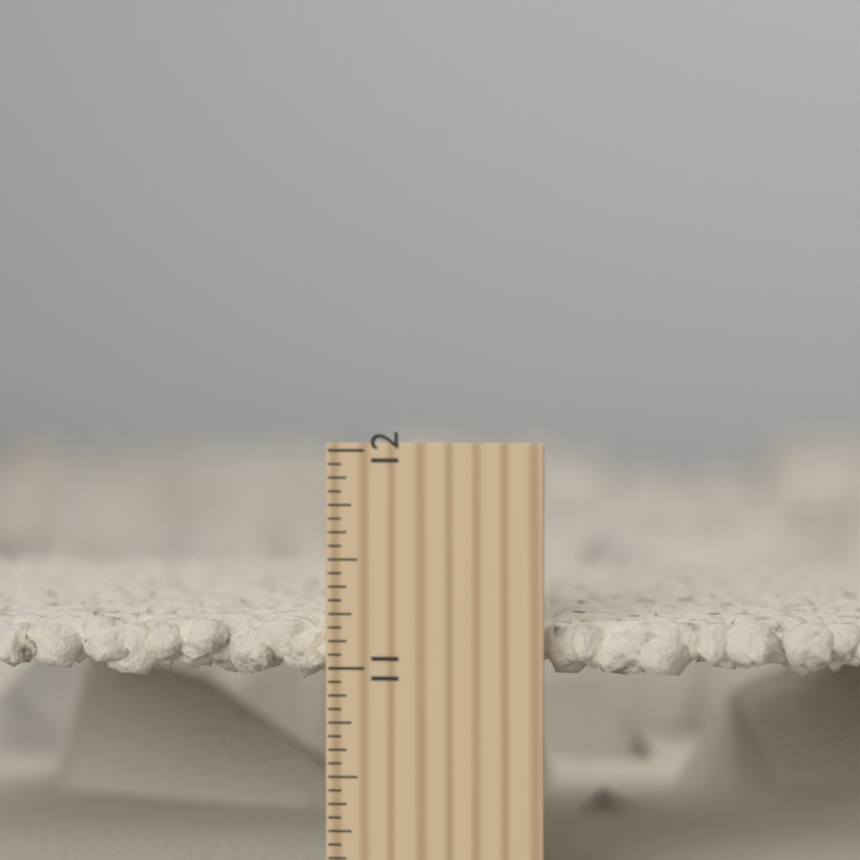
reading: 11.1875 inch
